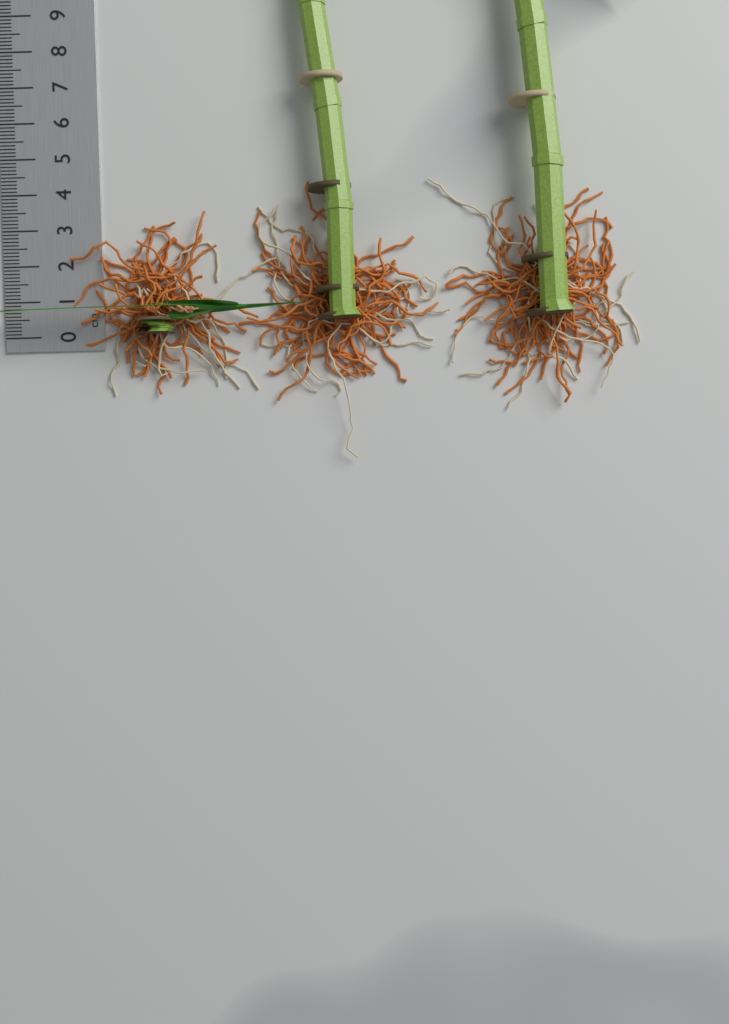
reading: 0.9 cm
